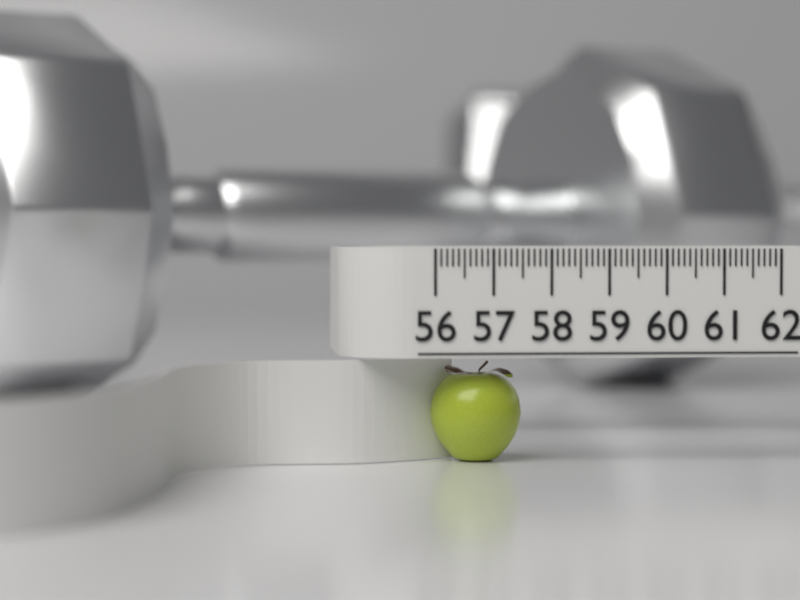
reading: 57.6 (no unit)
